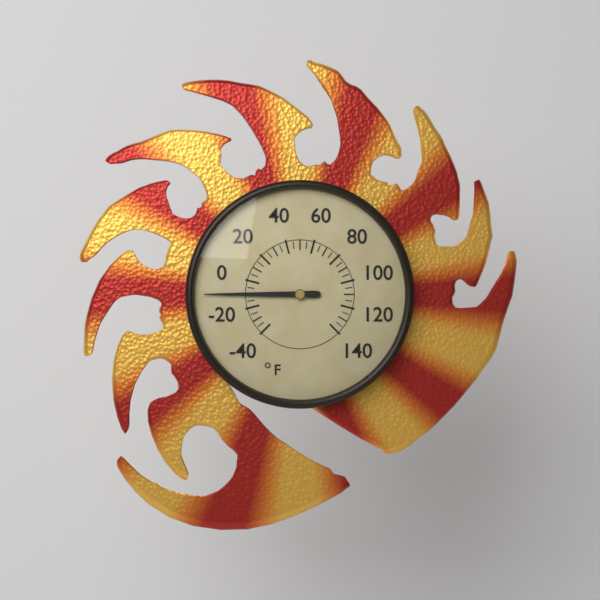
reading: -10 °F
